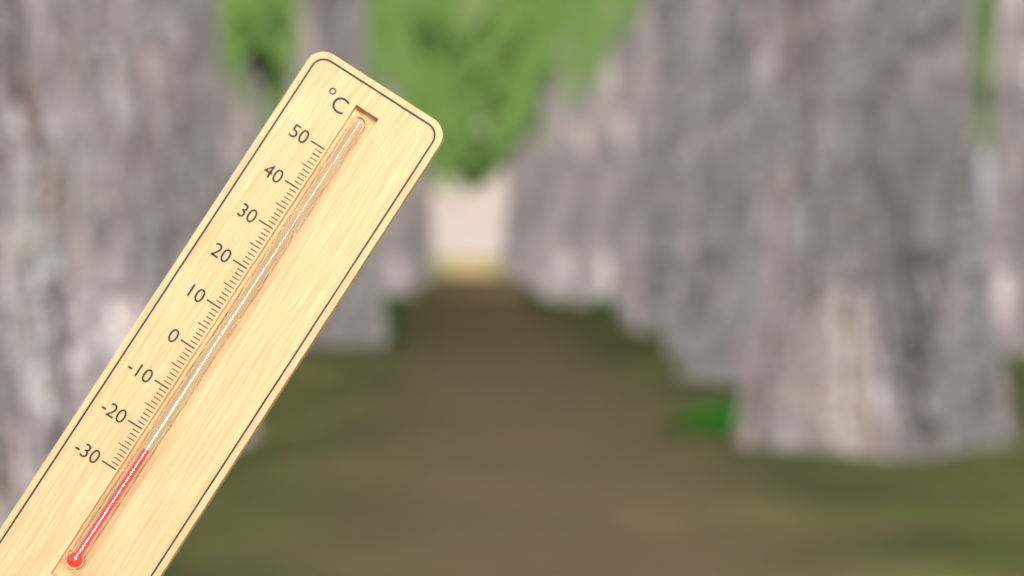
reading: -23 °C
